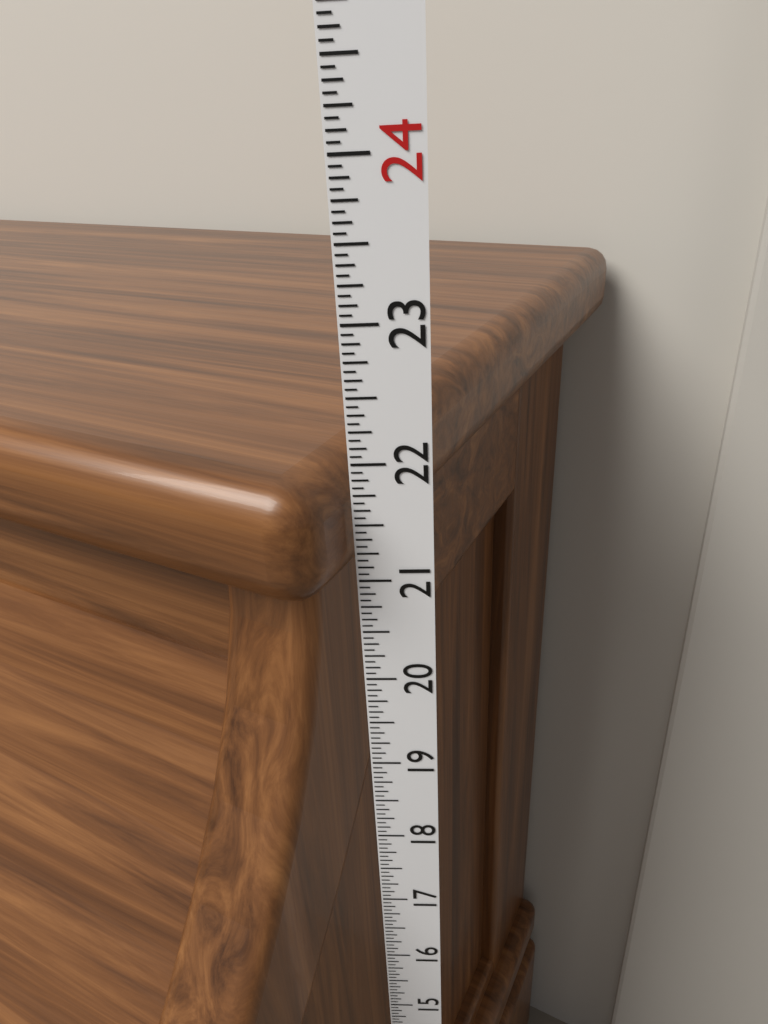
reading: 22.0000 in
